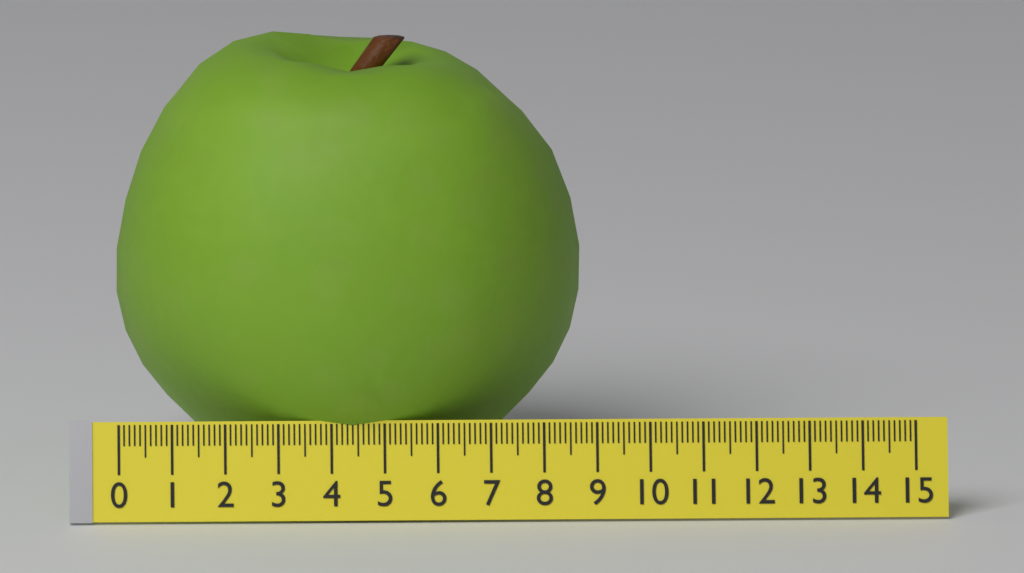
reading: 8.8 (no unit)
